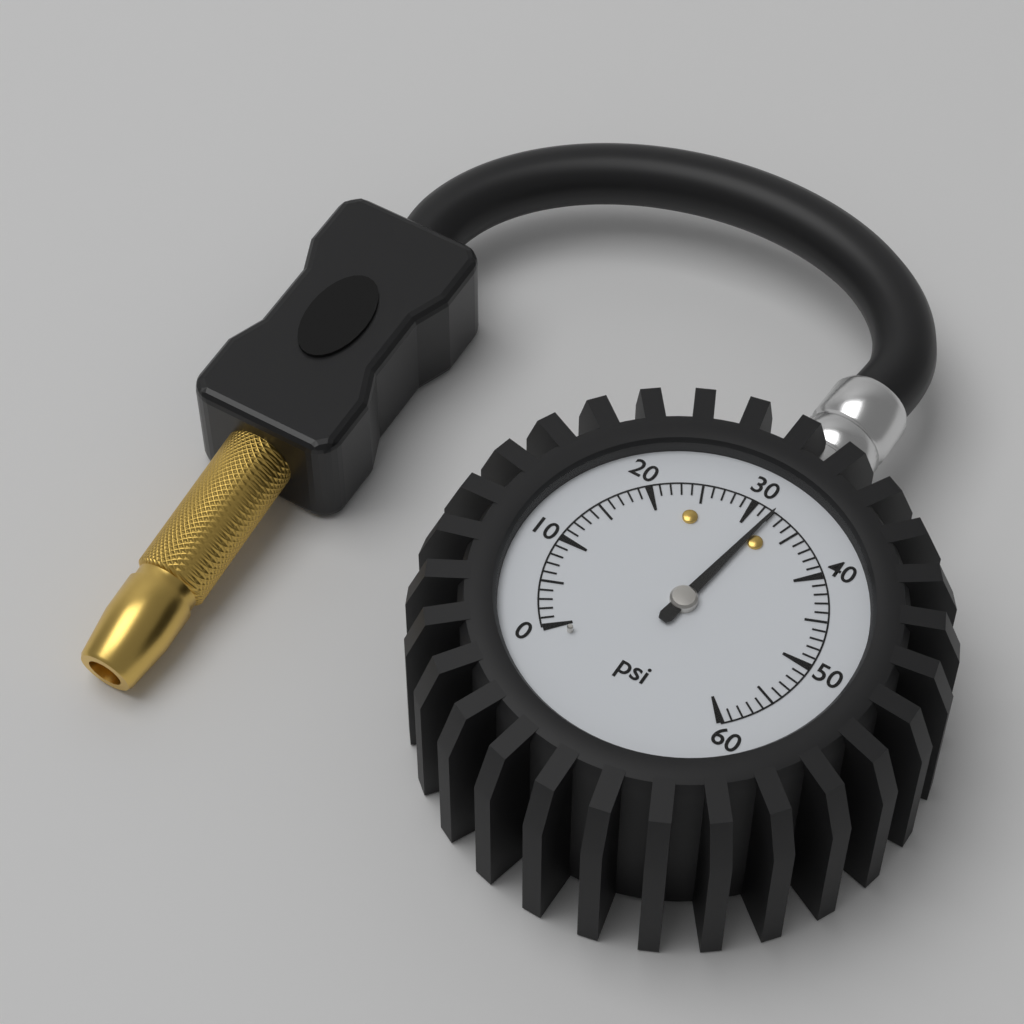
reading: 32 psi
